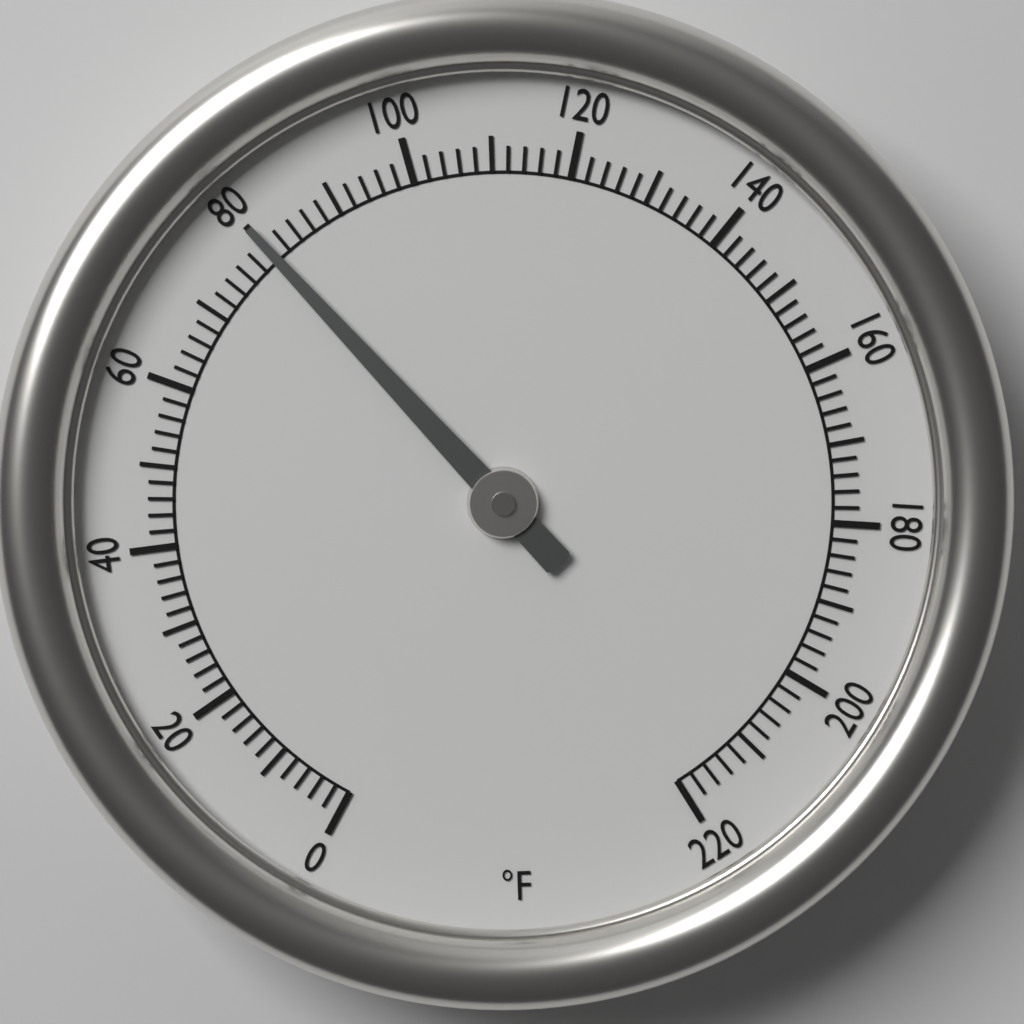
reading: 80 °F
